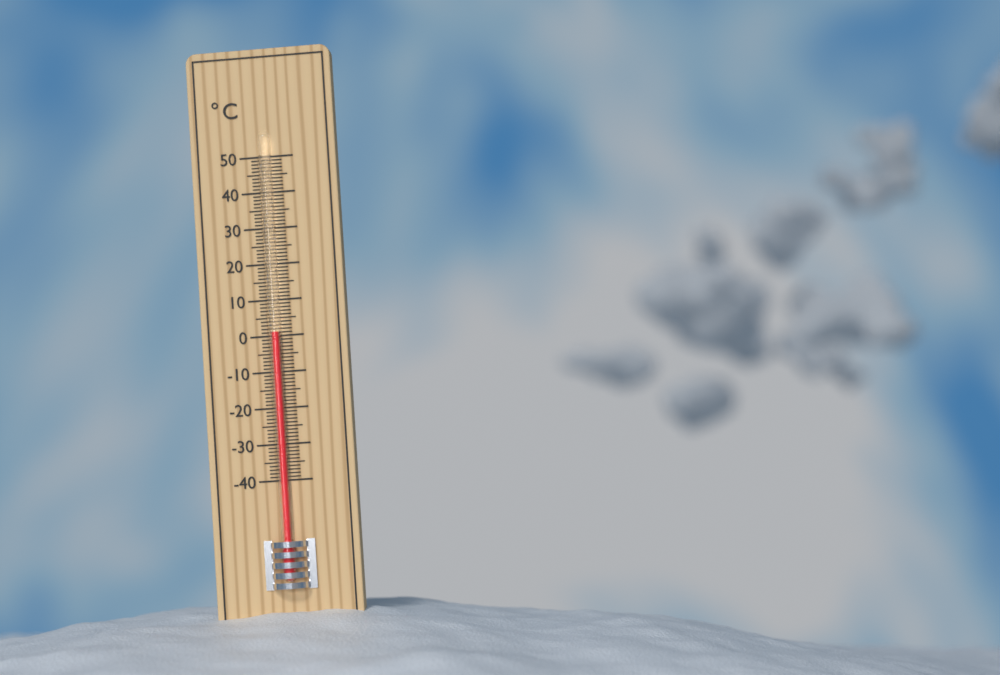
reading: 1 °C
